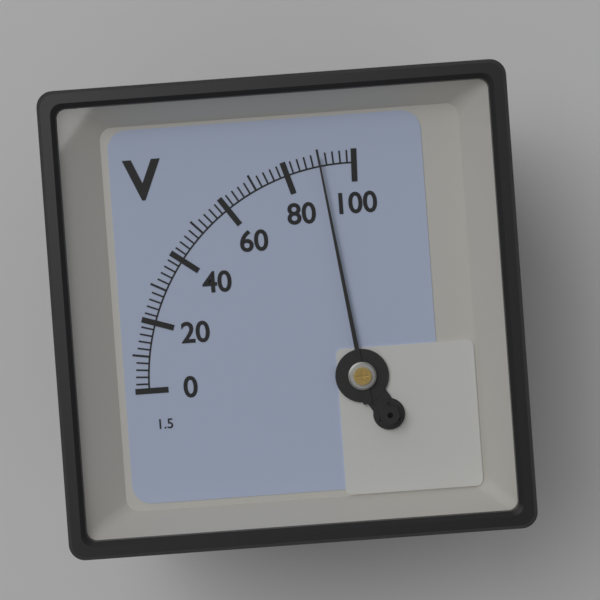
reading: 90 V
